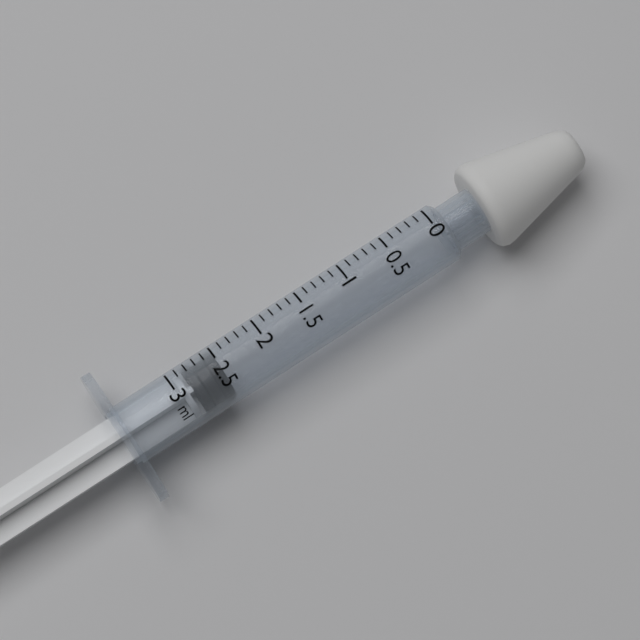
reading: 2.5 ml
